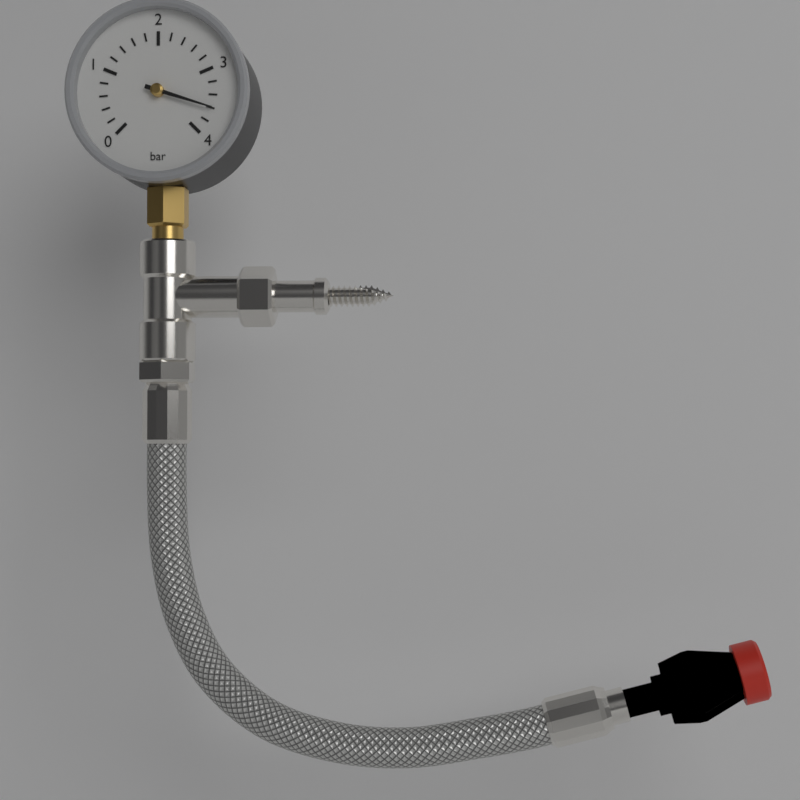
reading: 3.6 bar
